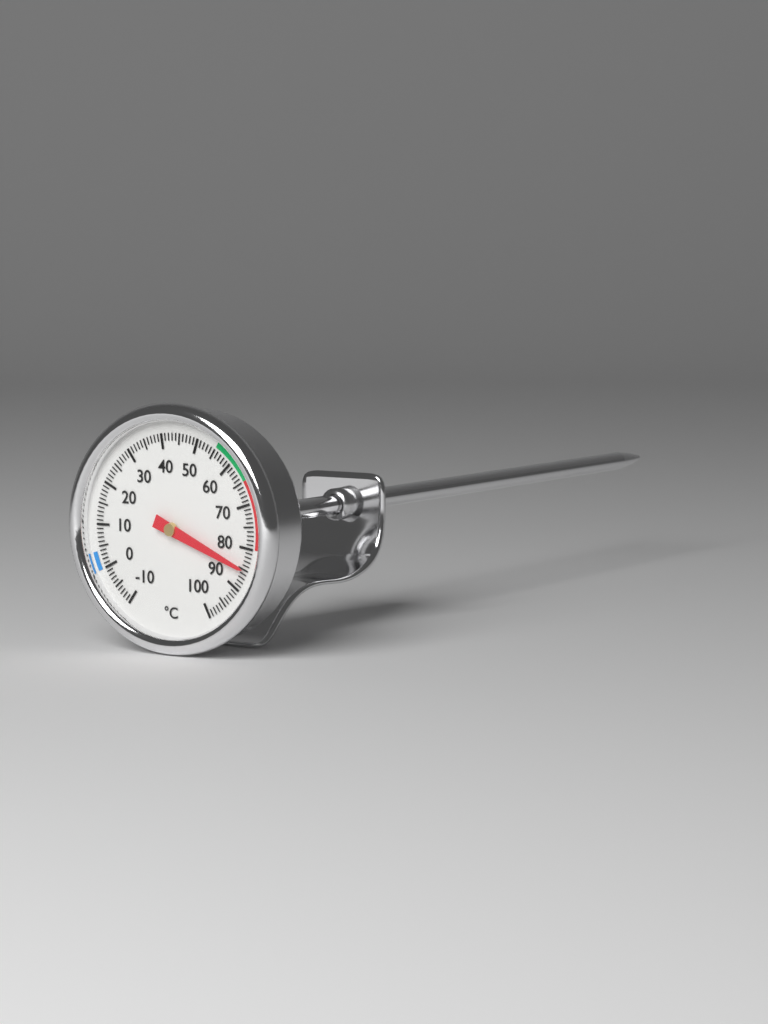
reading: 85 °C
